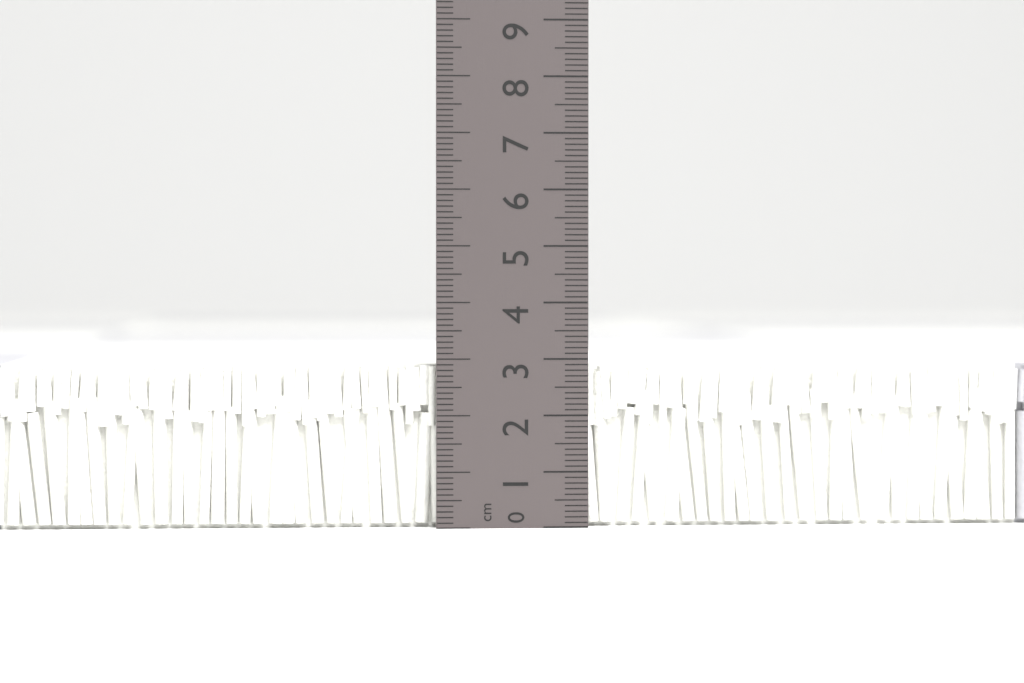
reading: 2.9 cm
